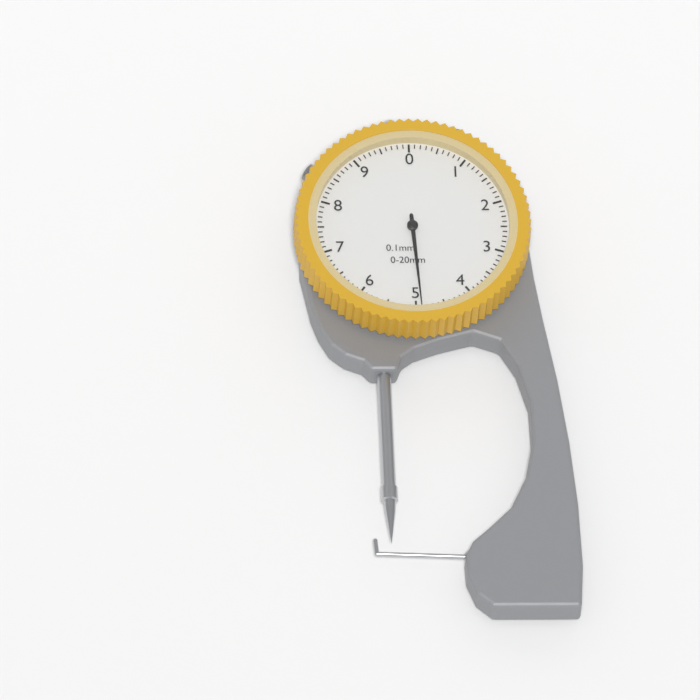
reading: 4.9 mm
